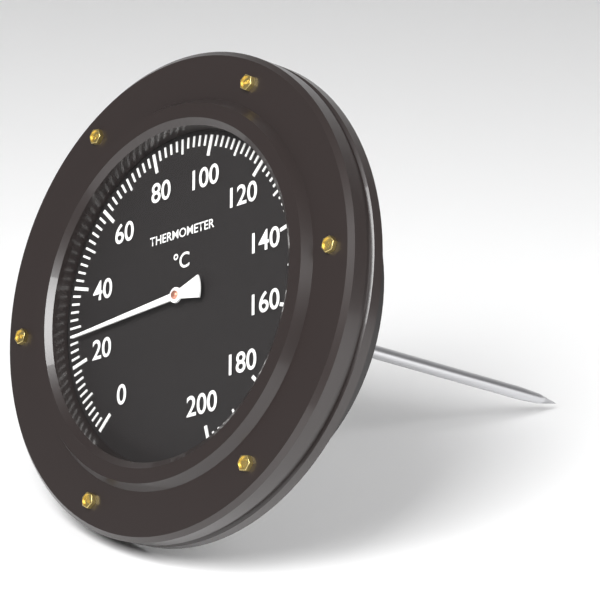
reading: 27 °C
